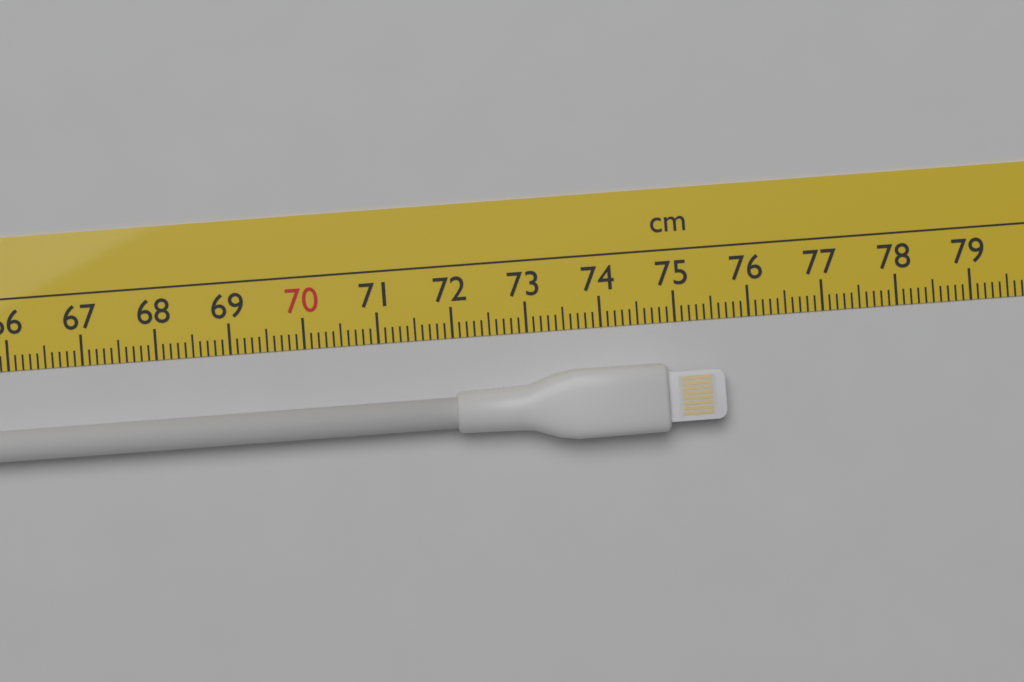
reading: 75.6 cm
